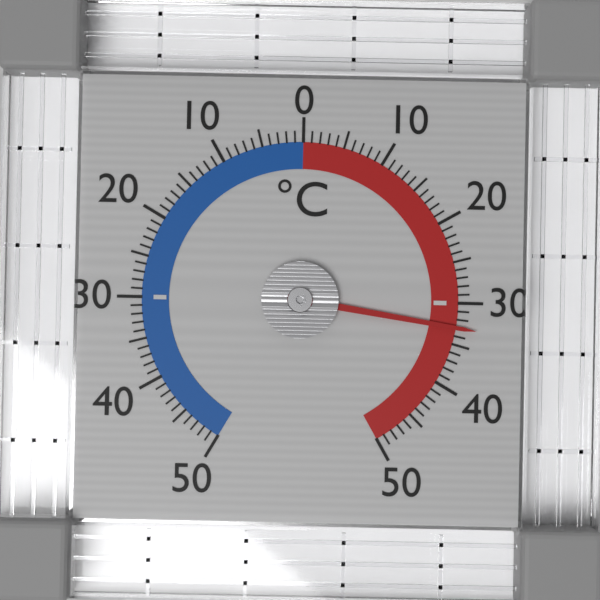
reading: 33 °C
